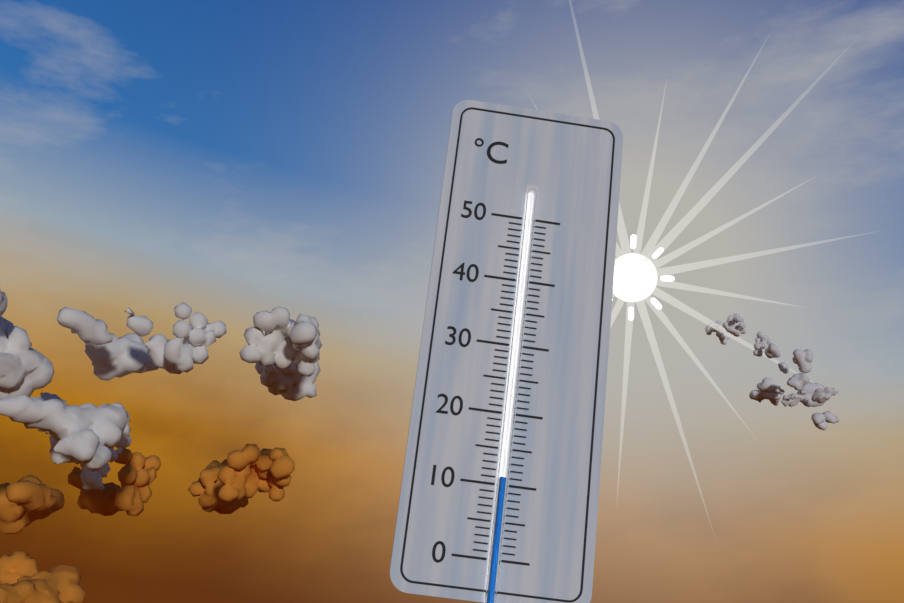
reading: 11 °C
